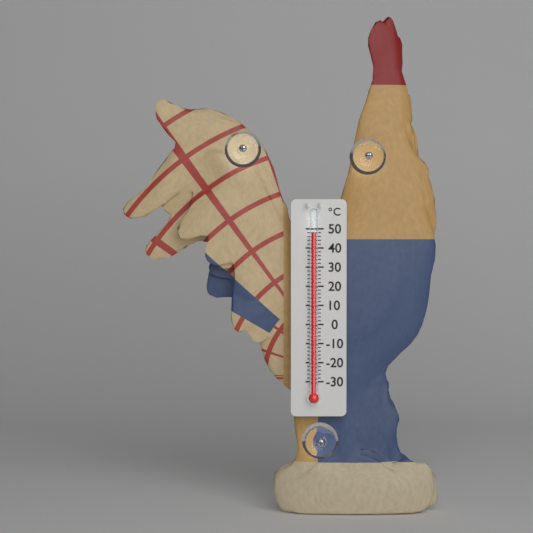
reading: 48 °C
